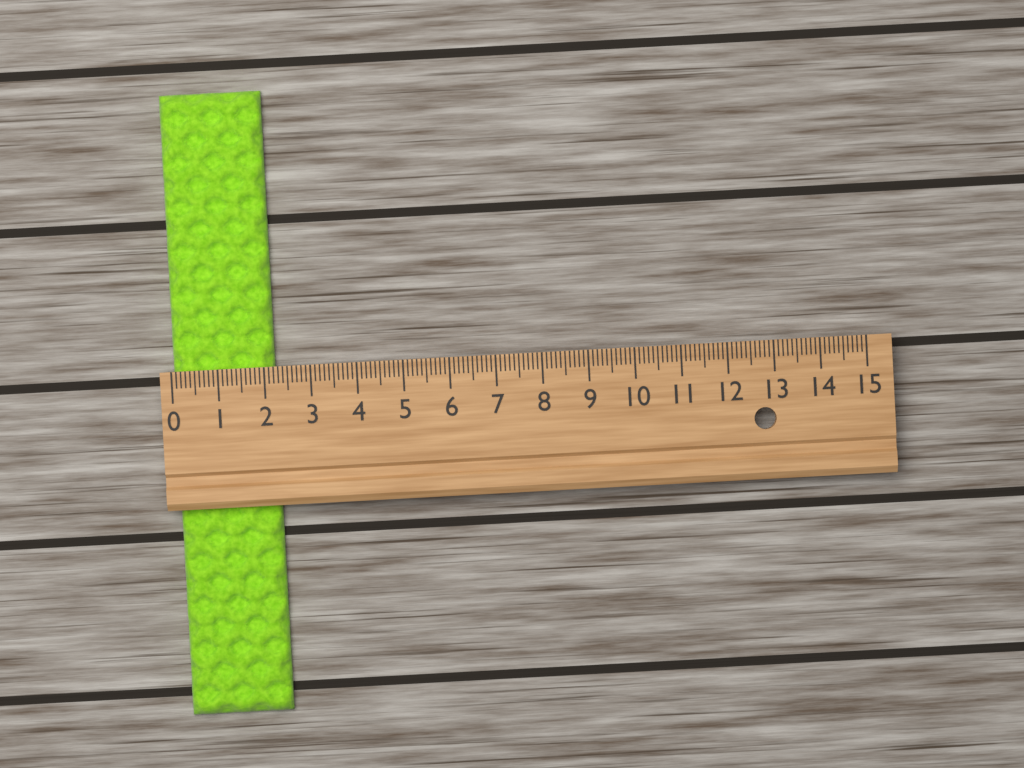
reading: 2.2 (no unit)
